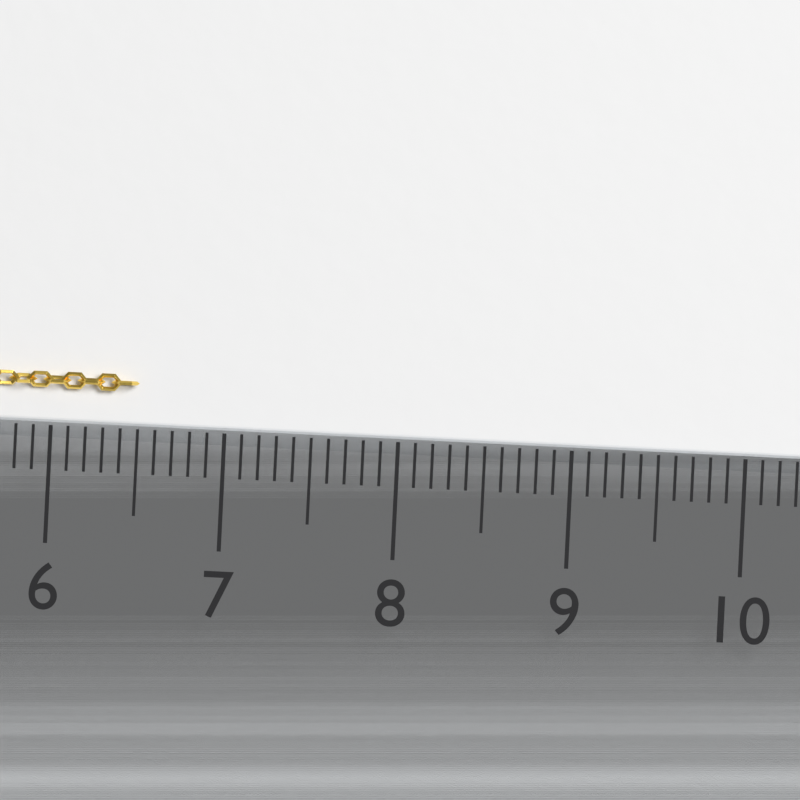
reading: 6.5 (no unit)
